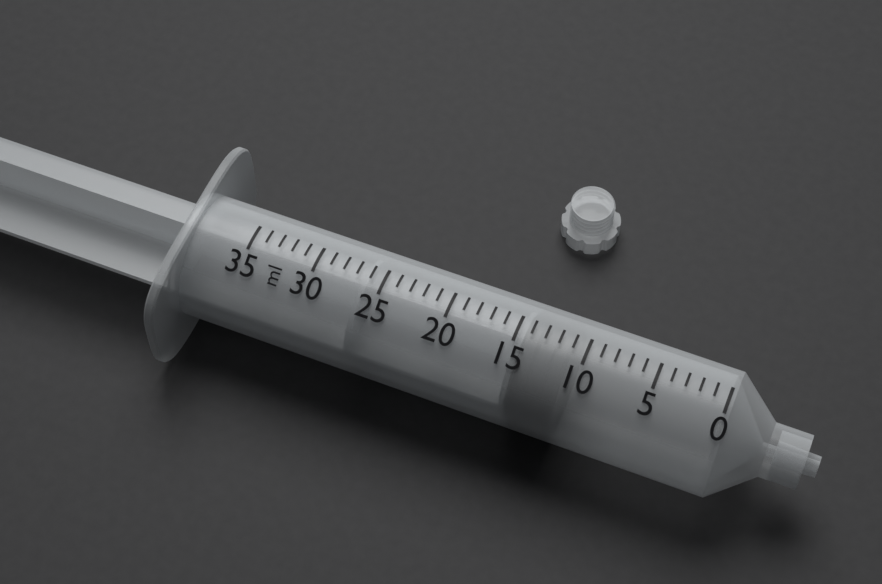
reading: 11 ml
